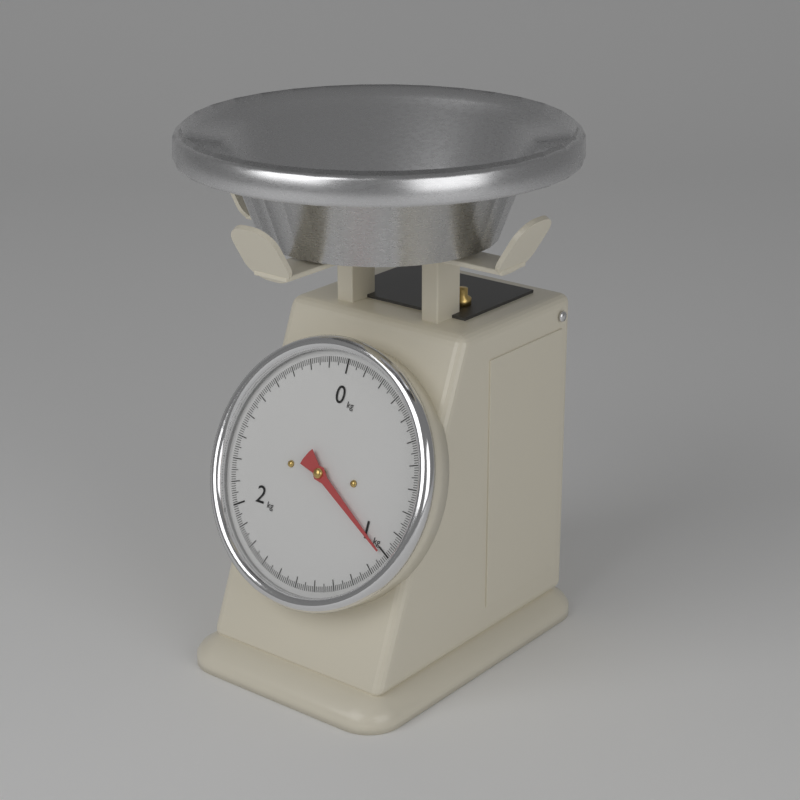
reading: 1.01 kg
